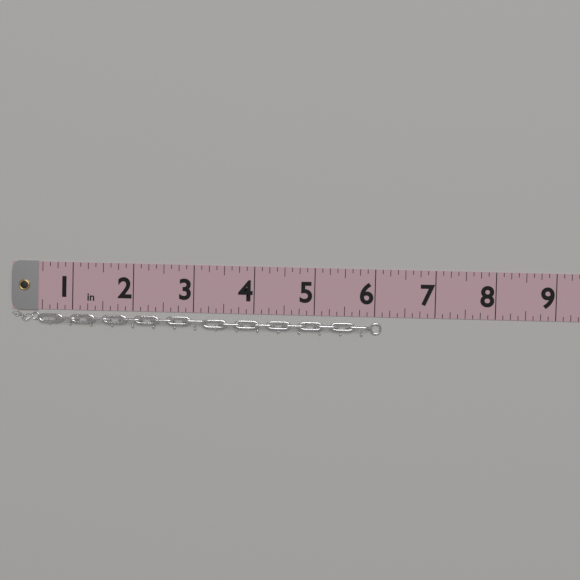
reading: 6.125 in
